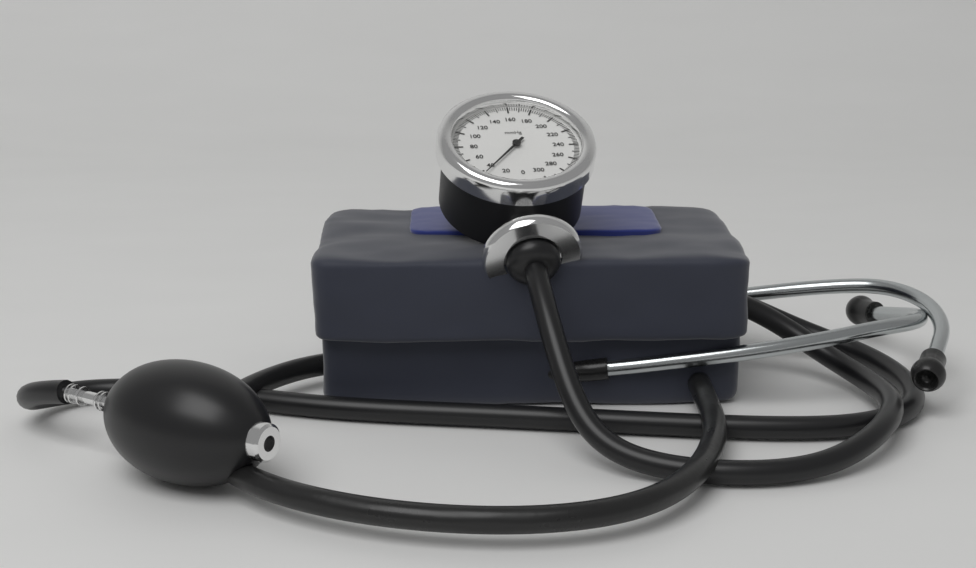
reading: 36 mmHg
